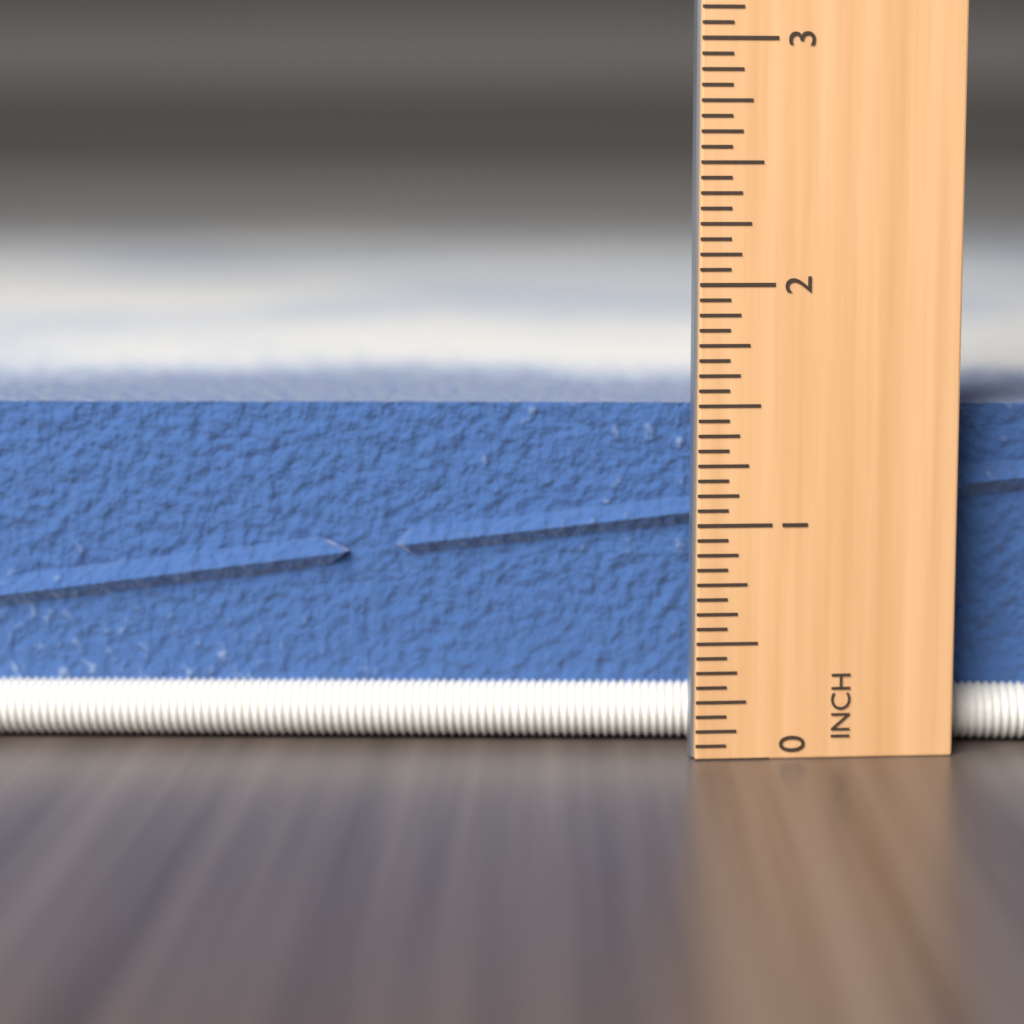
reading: 1.5000 in
